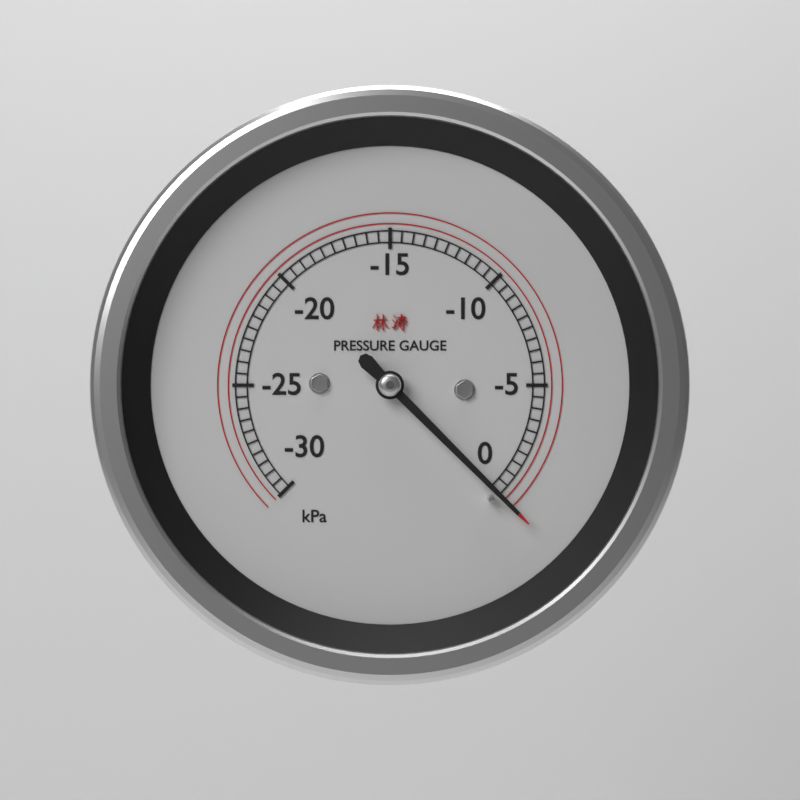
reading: 0.0 kPa
